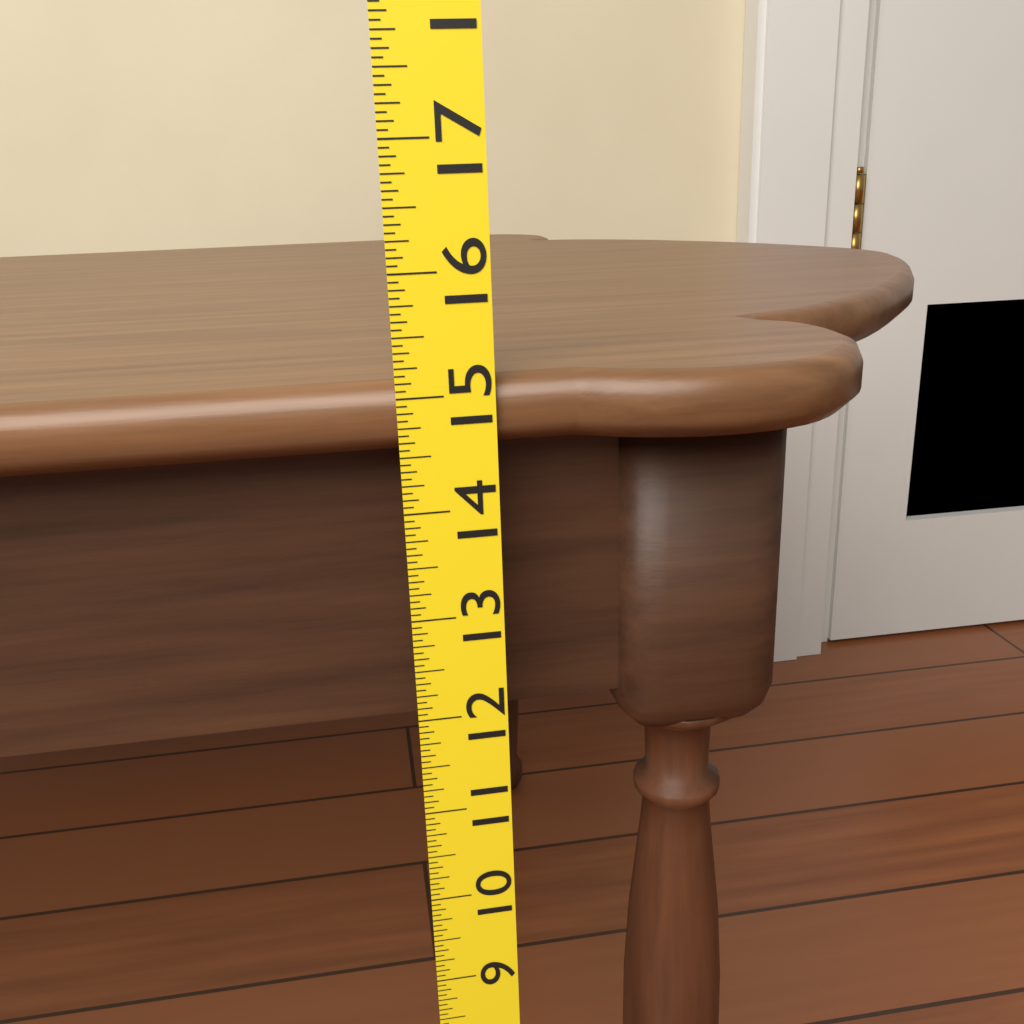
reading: 15.1250 (no unit)
